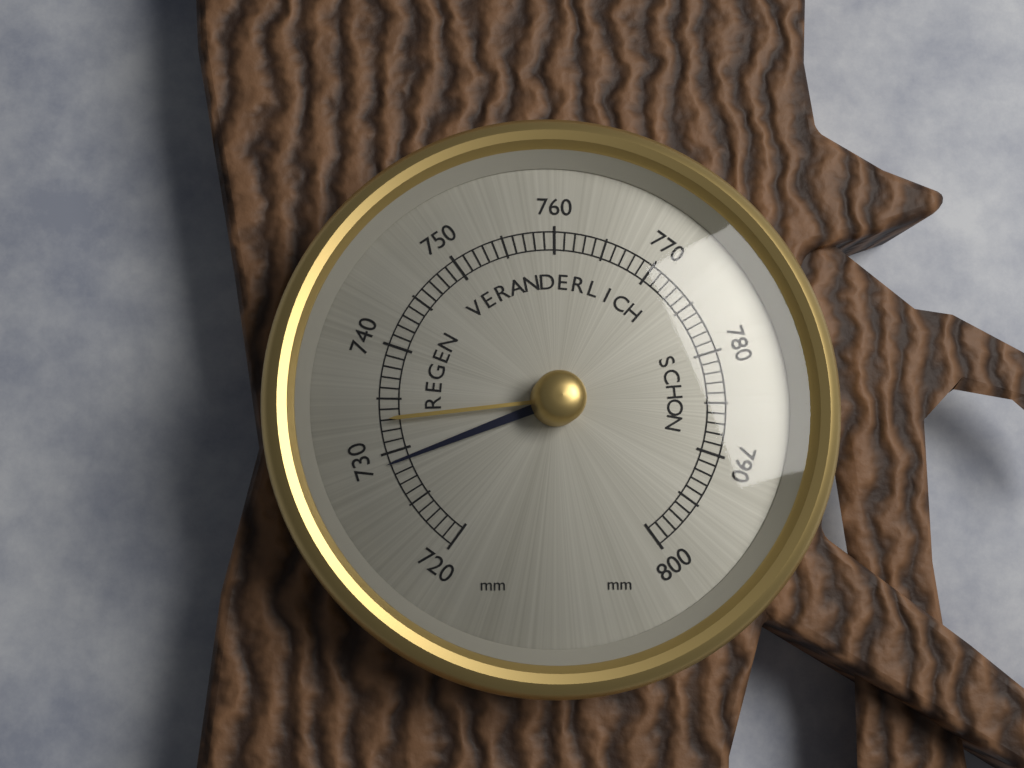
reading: 729 mm
